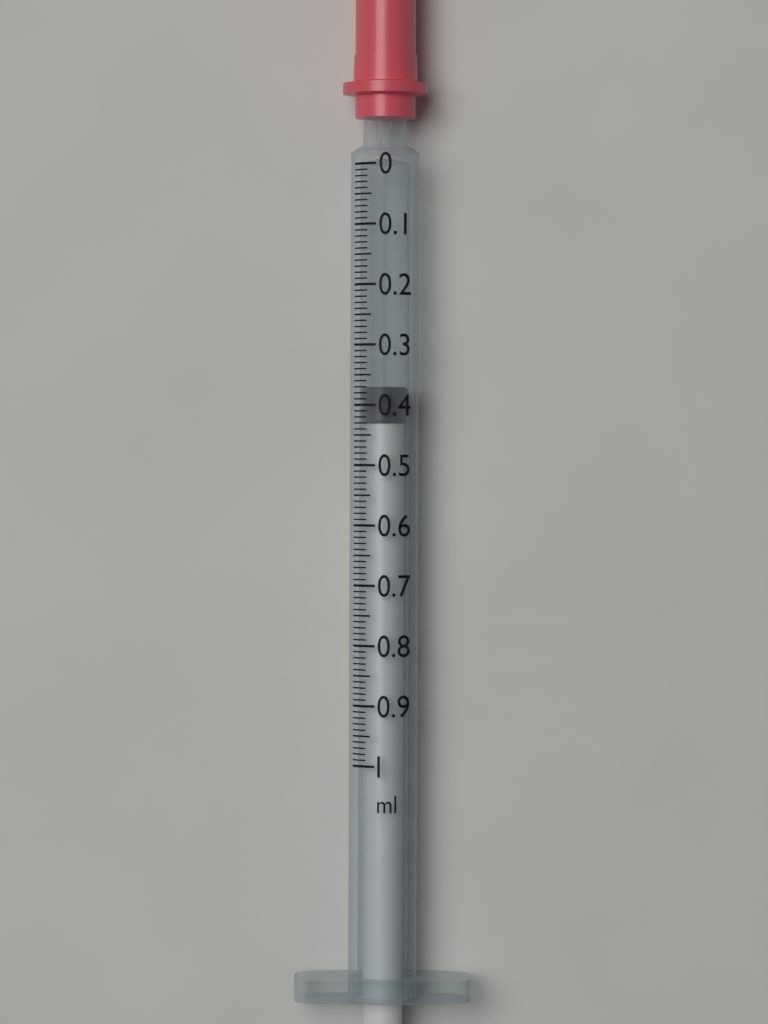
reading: 0.37 ml
